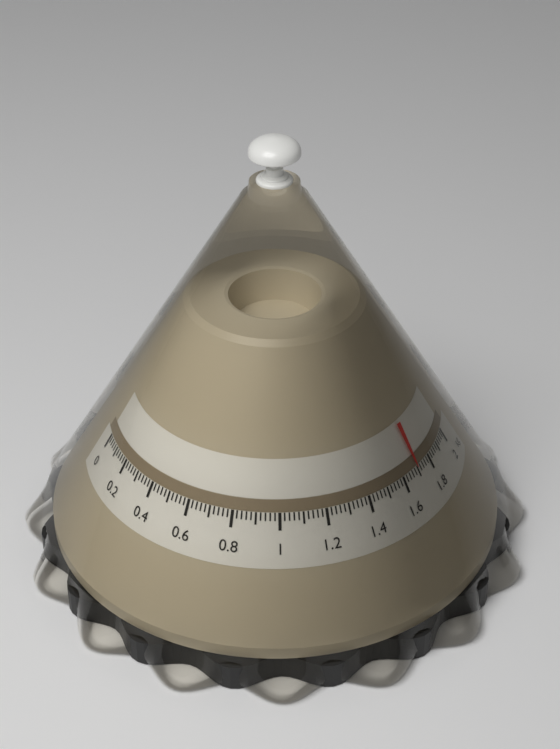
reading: 1.70 kg
